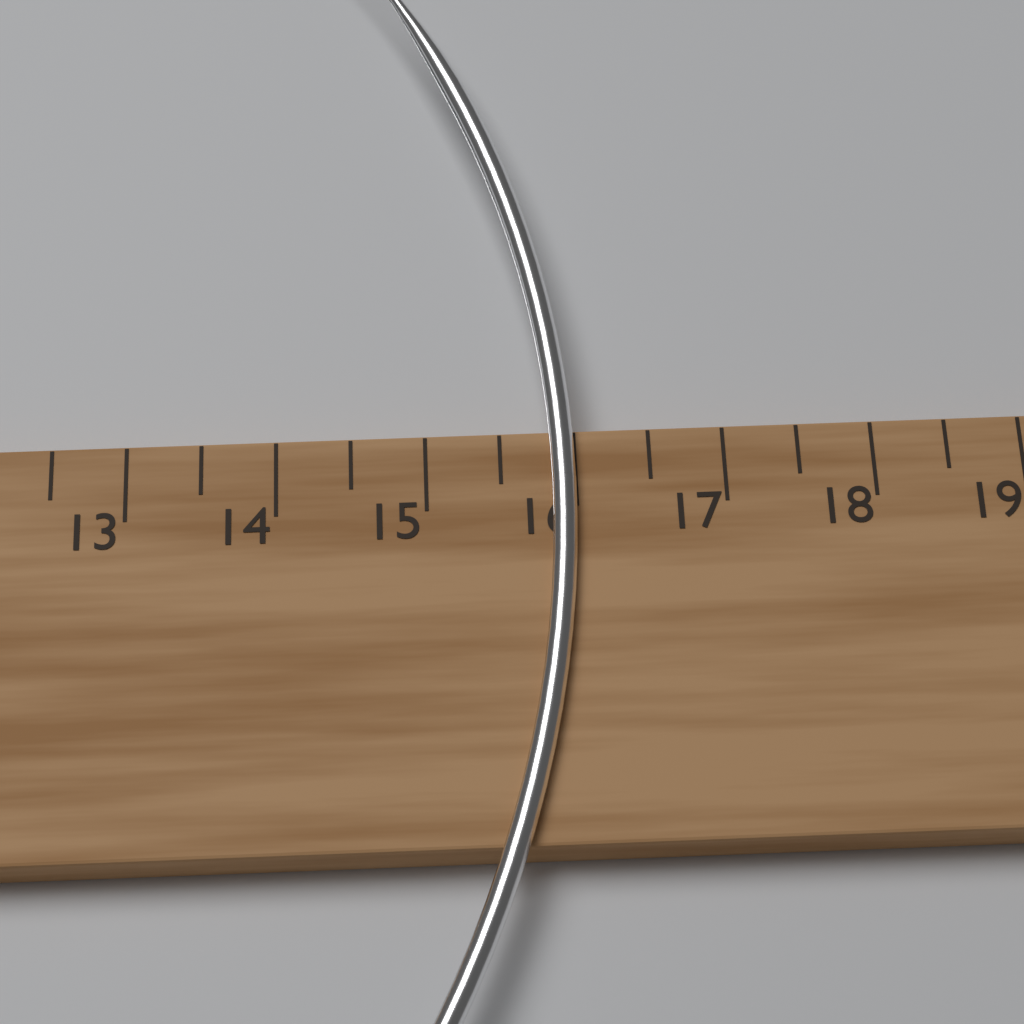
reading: 16.0 cm
